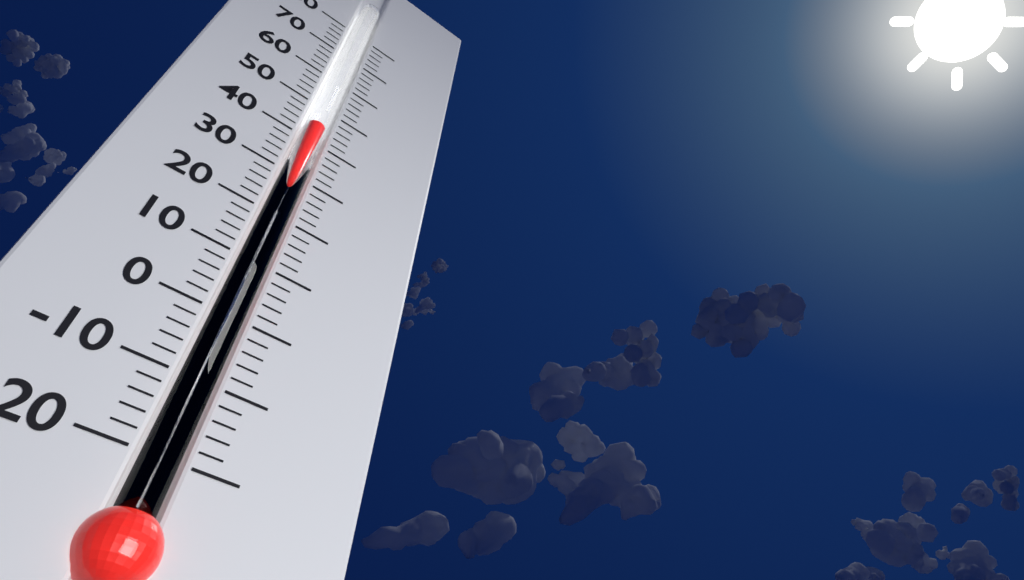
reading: 44 (no unit)
